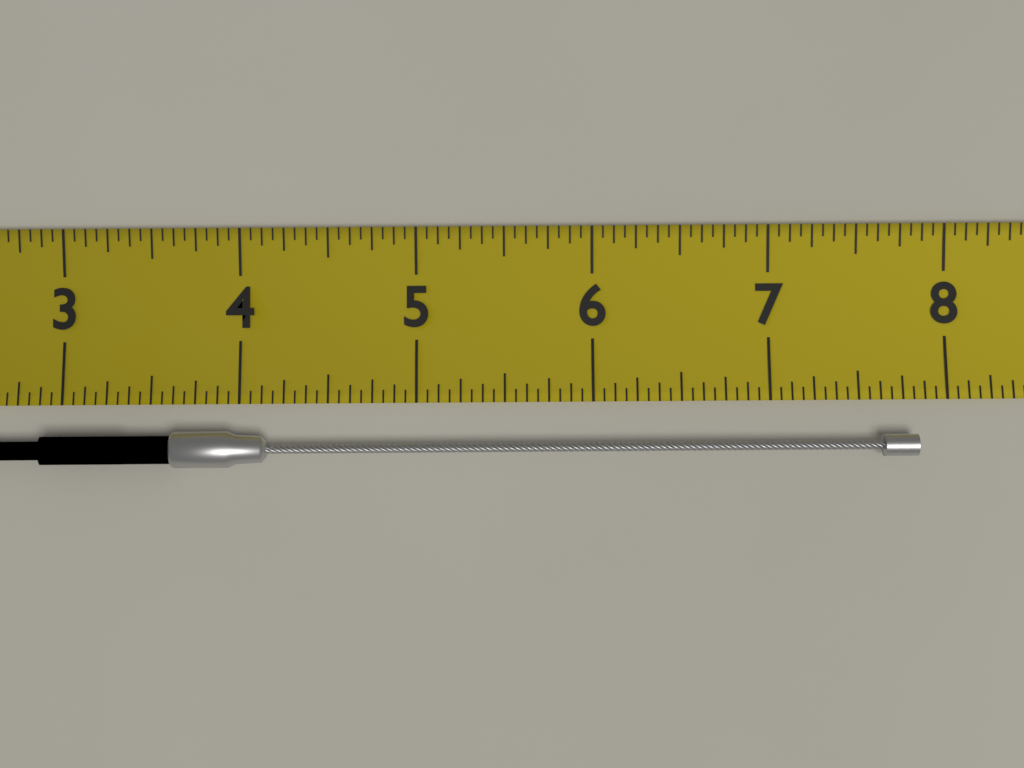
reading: 7.8125 (no unit)
